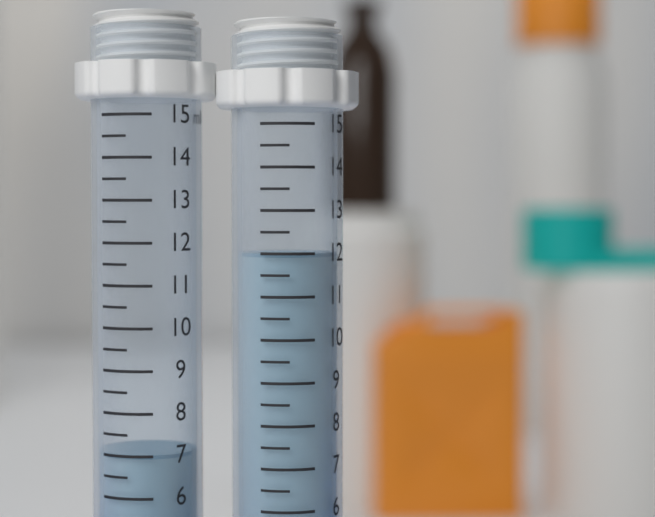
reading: 7.0 ml
